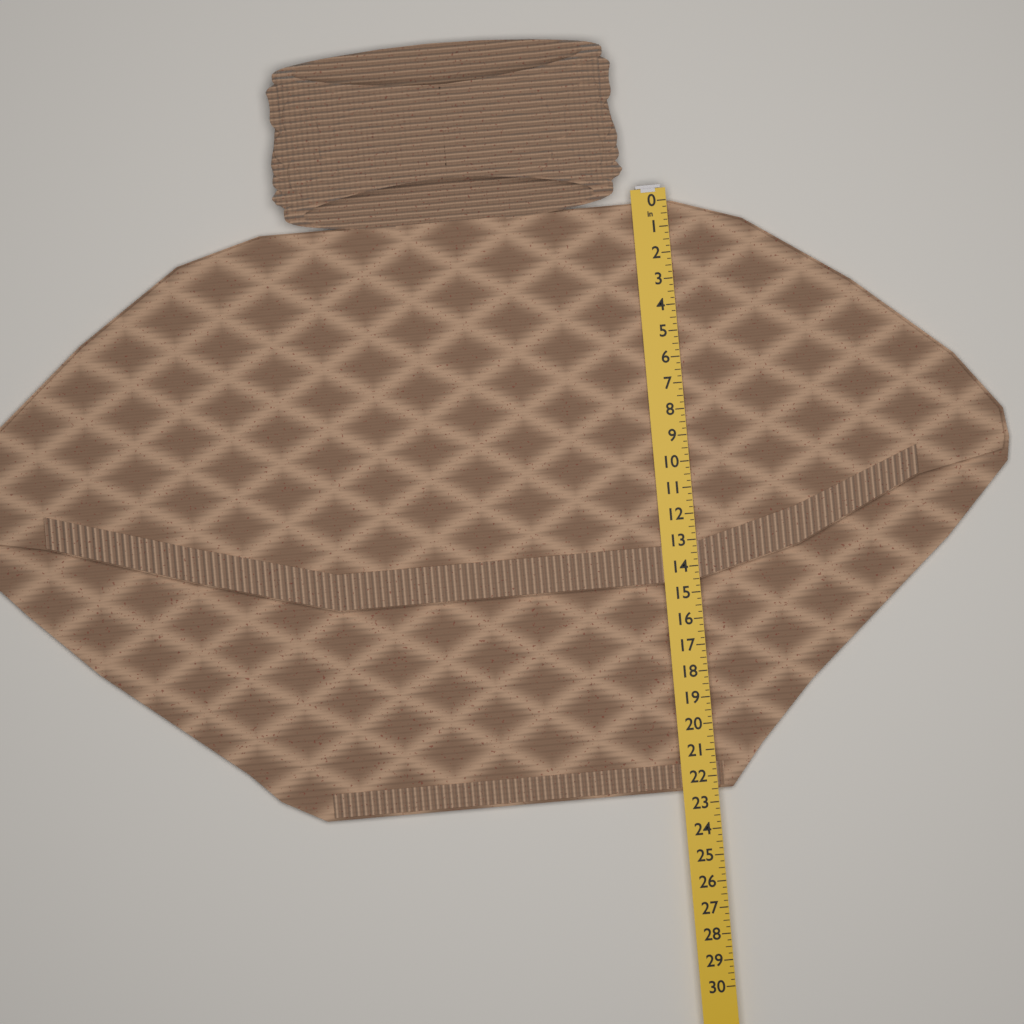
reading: 22.50 in
